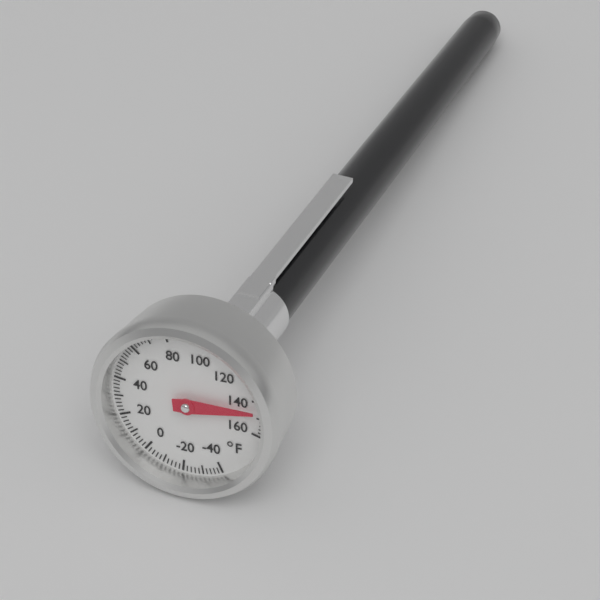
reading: 146 °F
